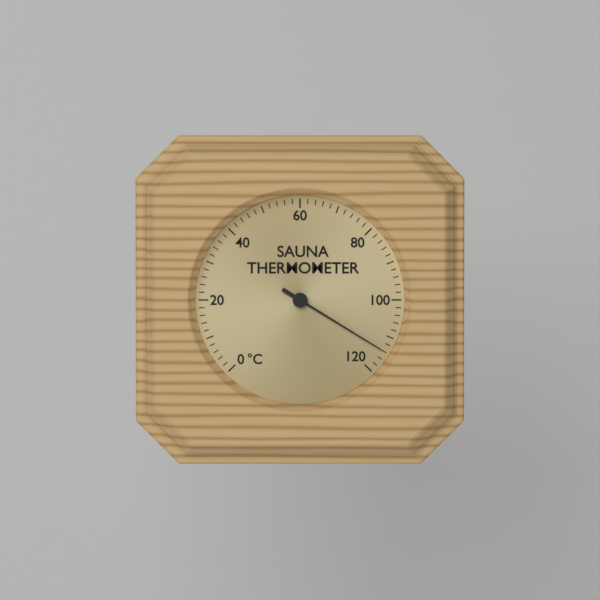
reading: 114 °C
